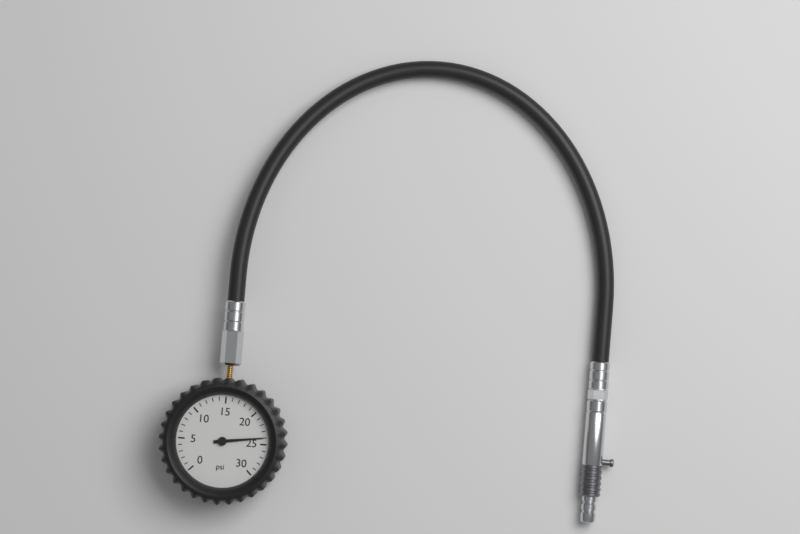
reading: 24 psi
